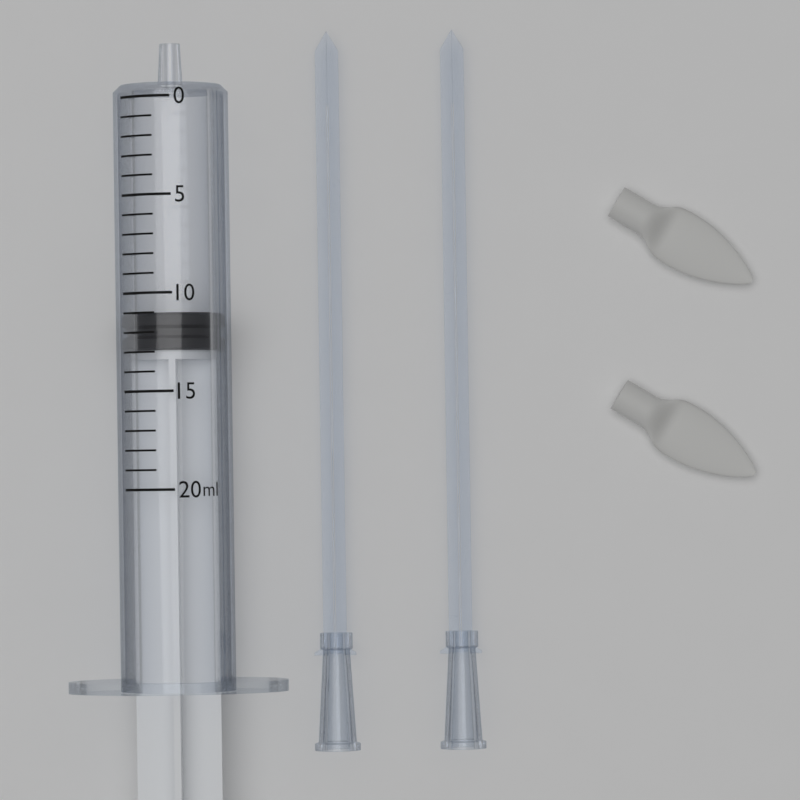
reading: 11 ml
